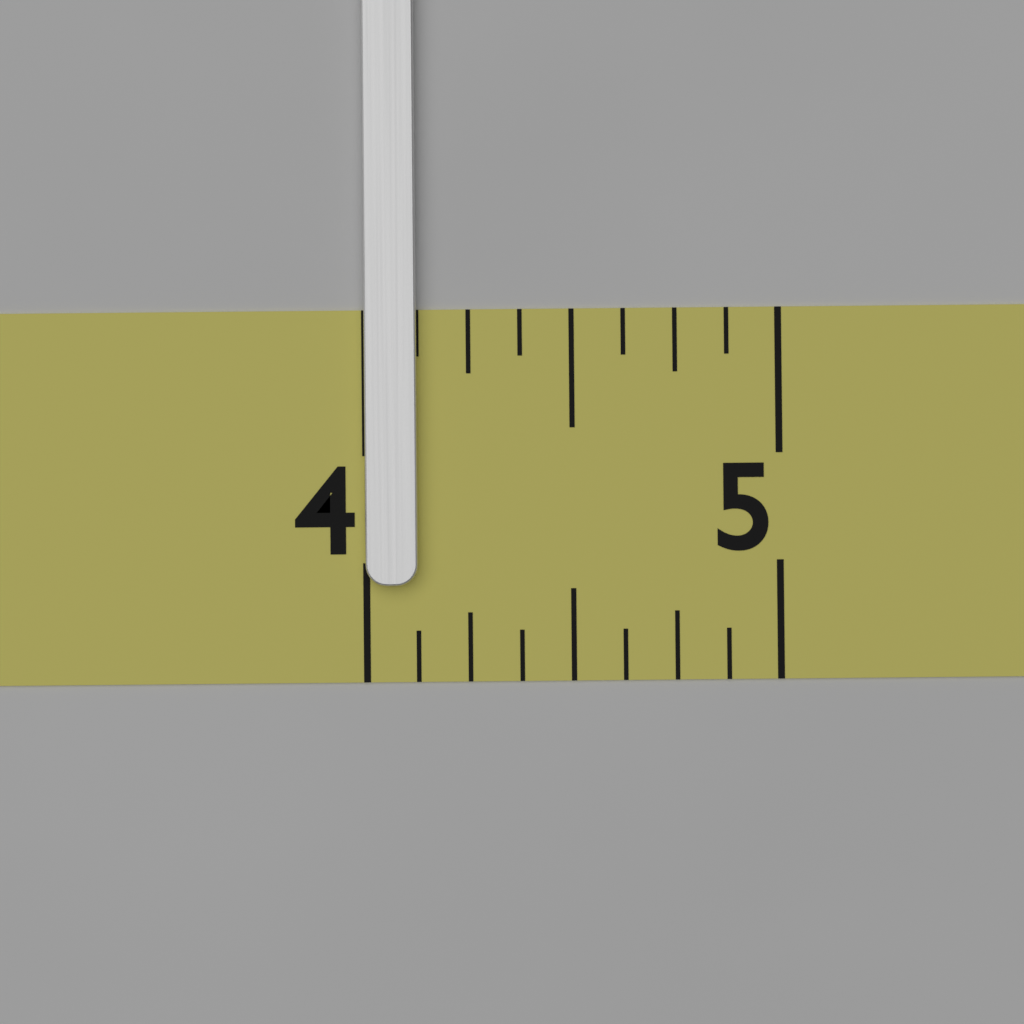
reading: 4.125 (no unit)
